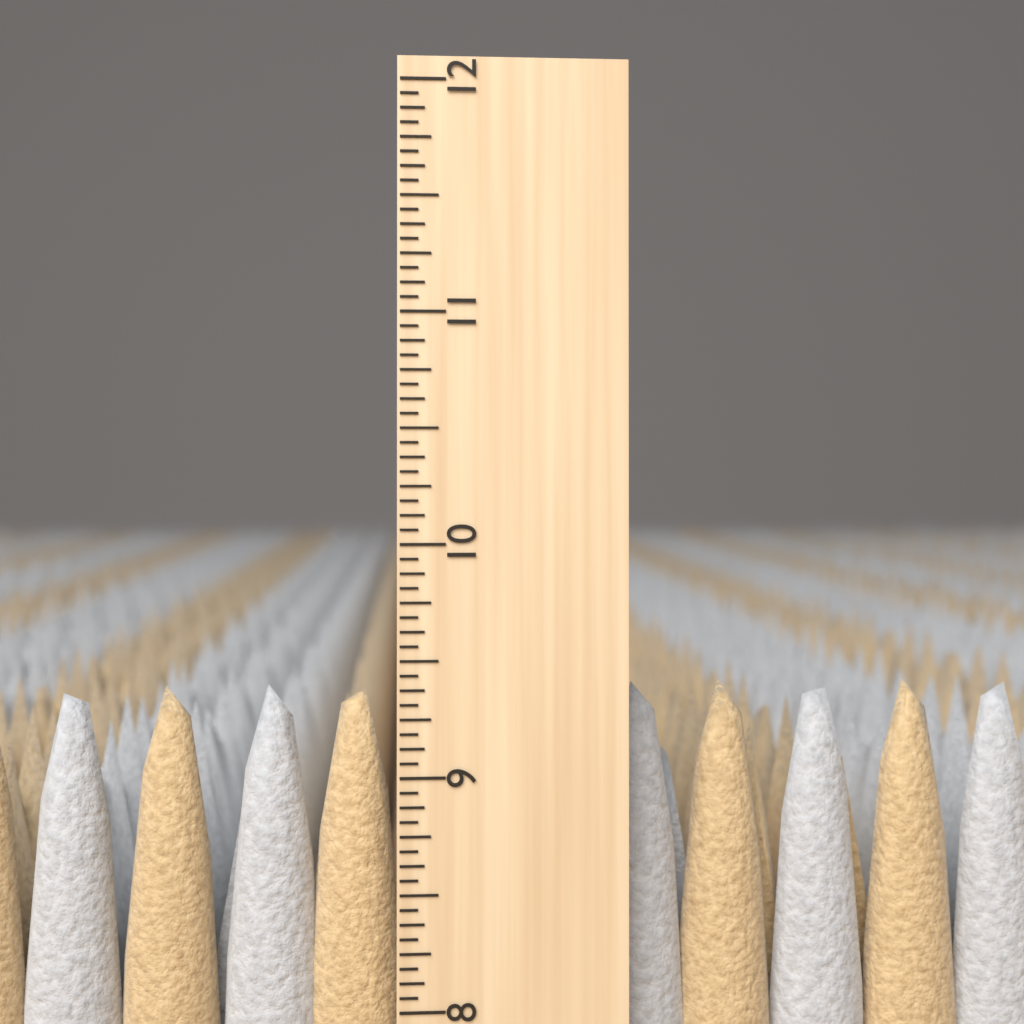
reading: 9.3750 inch
